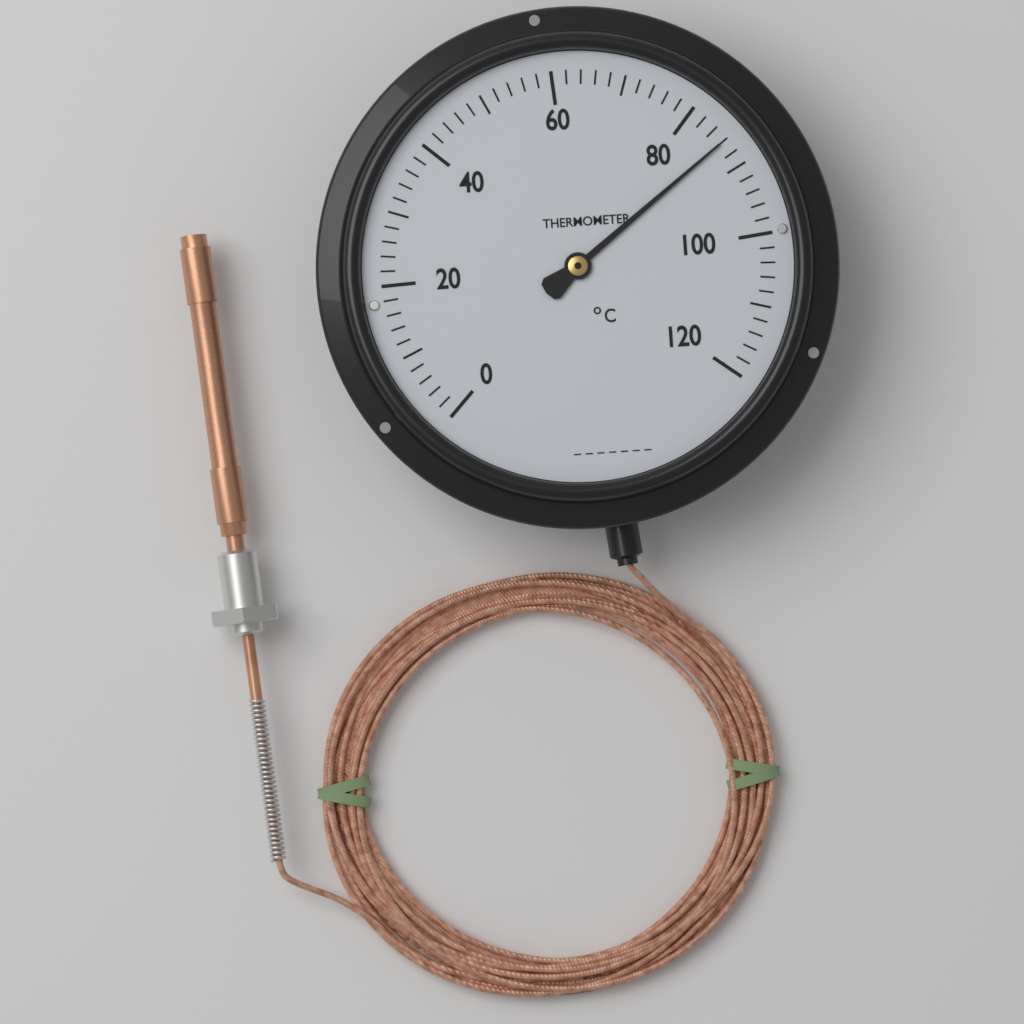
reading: 86 °C
